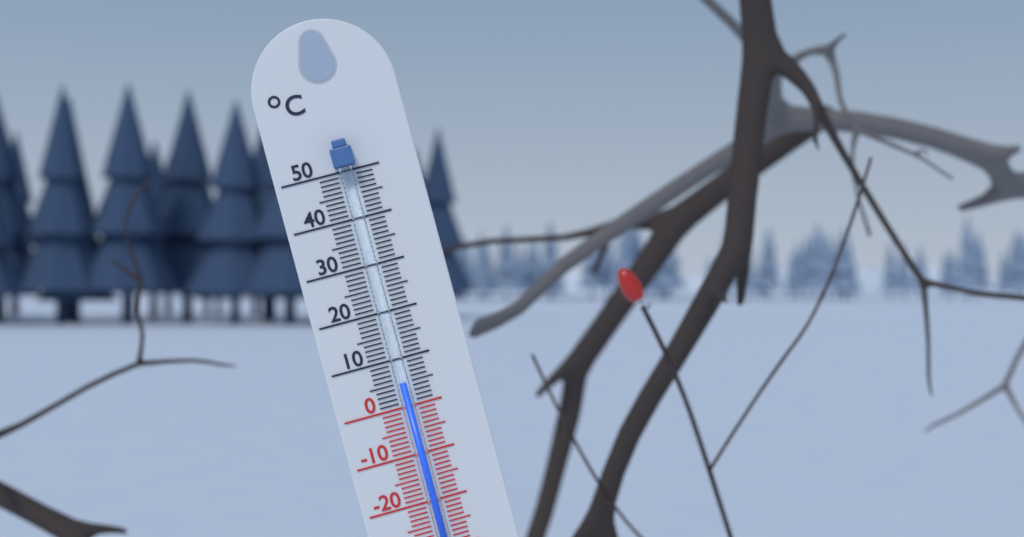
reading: 5 °C
